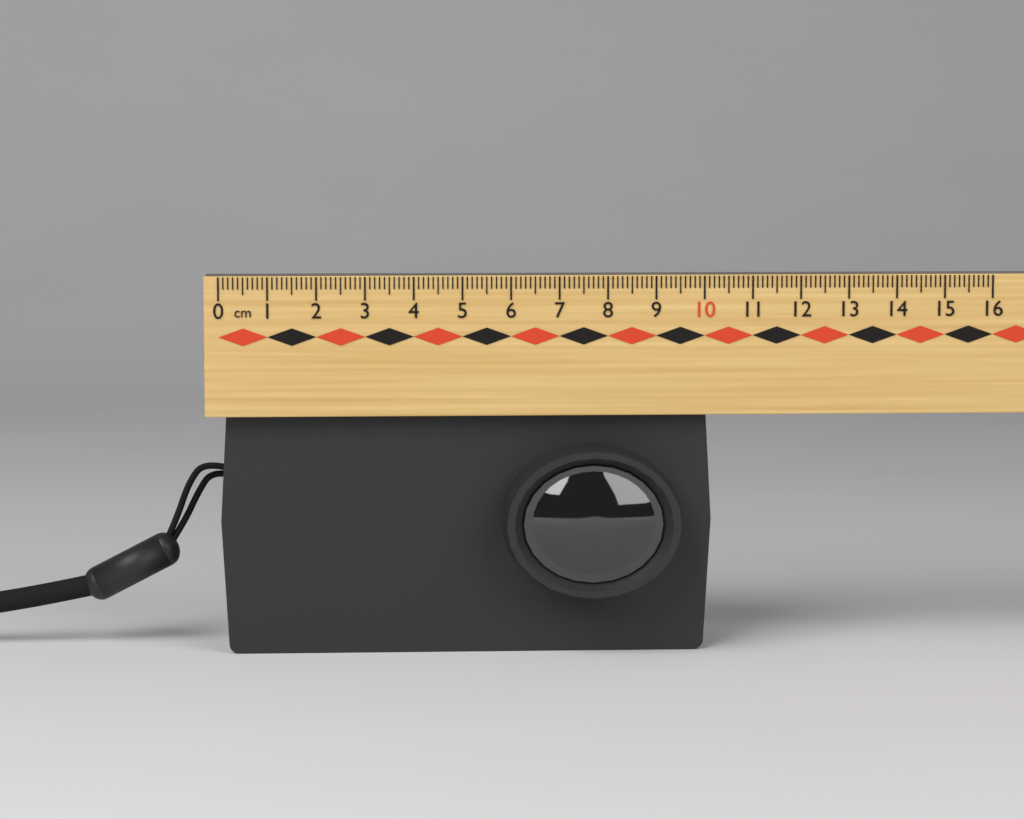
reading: 10.2 cm
